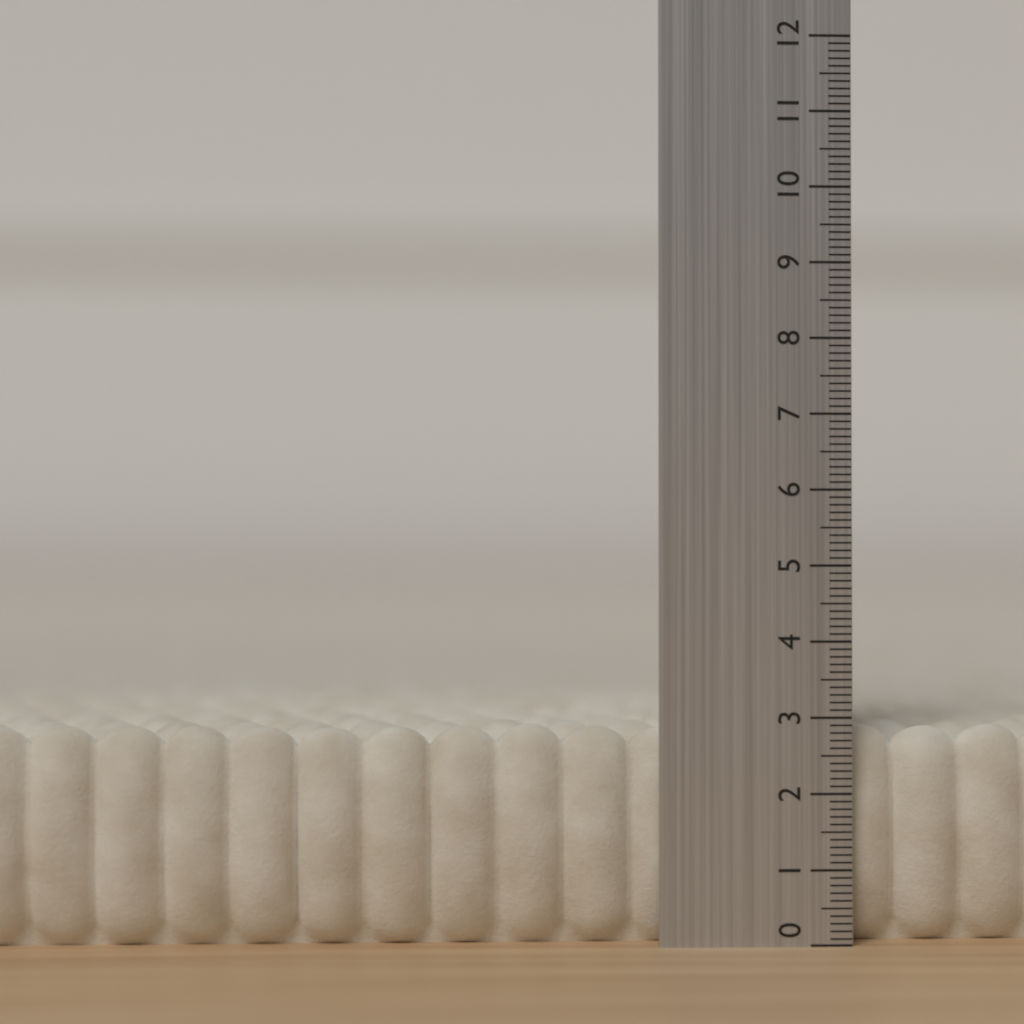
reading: 2.9 (no unit)
